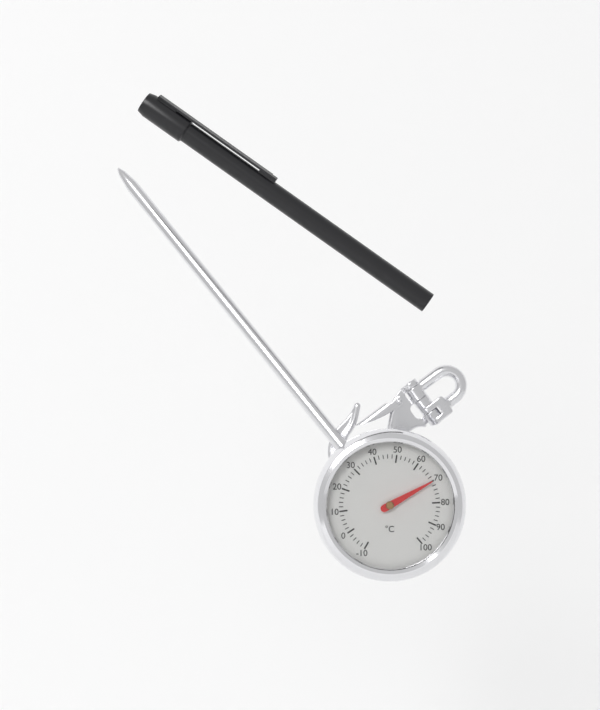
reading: 70 °C
